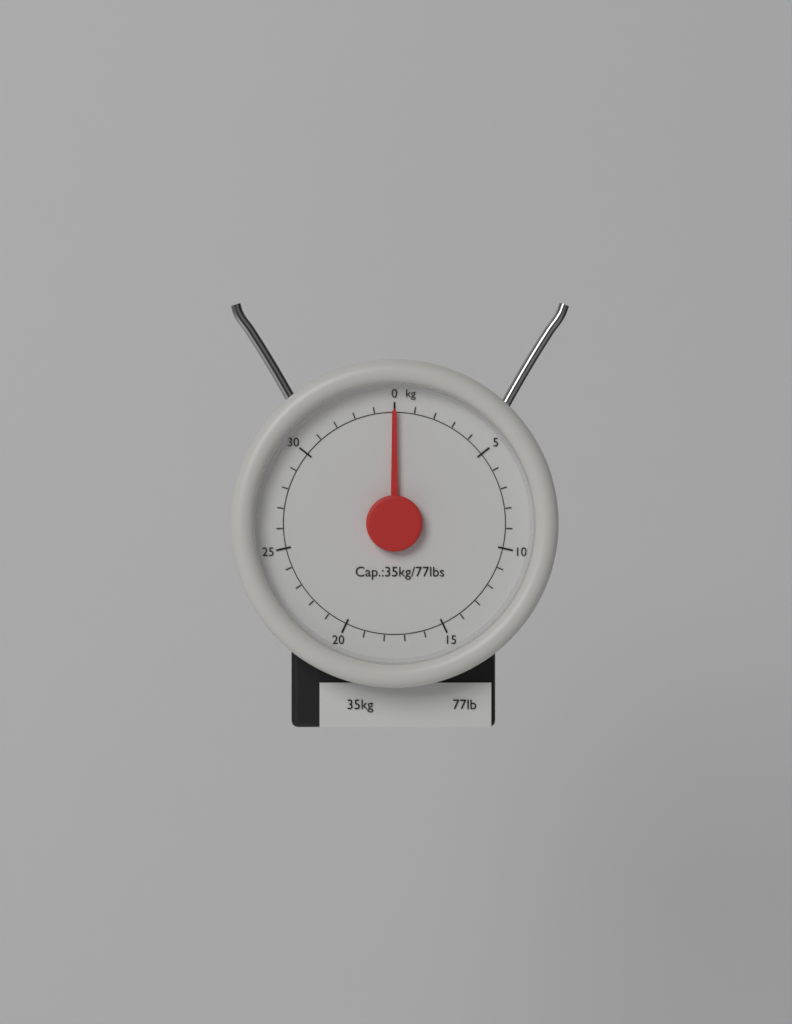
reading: 0 kg
